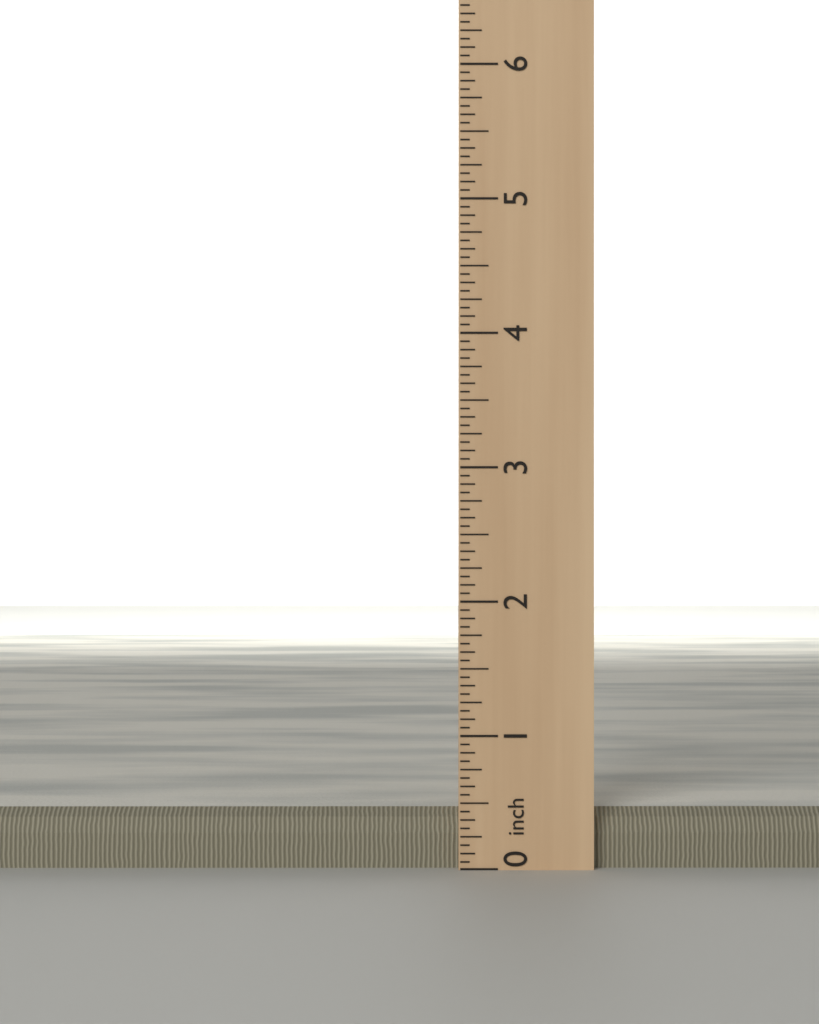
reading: 0.4375 inch
